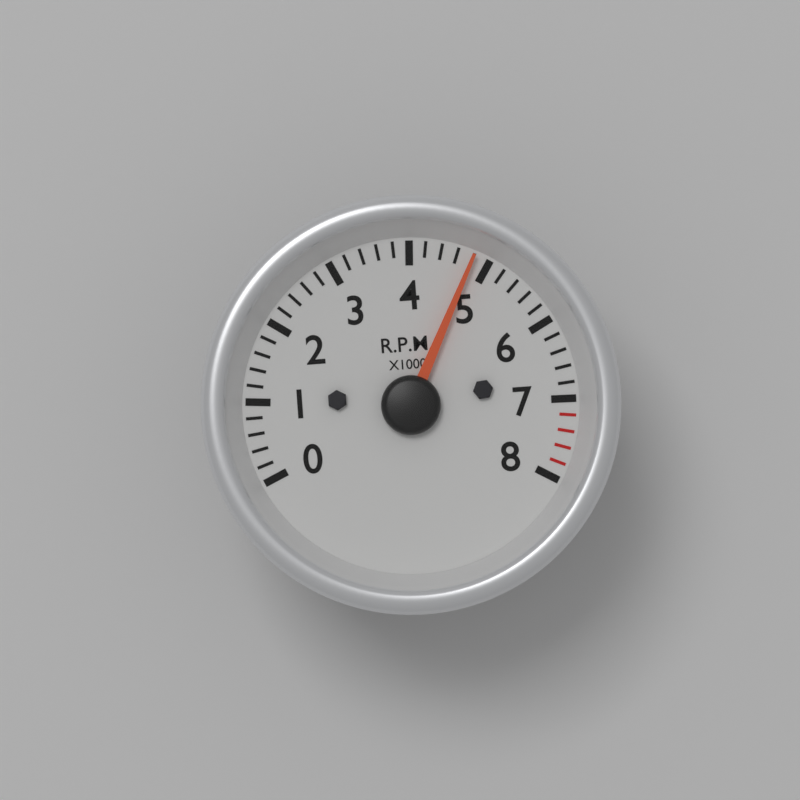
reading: 4800 RPM
